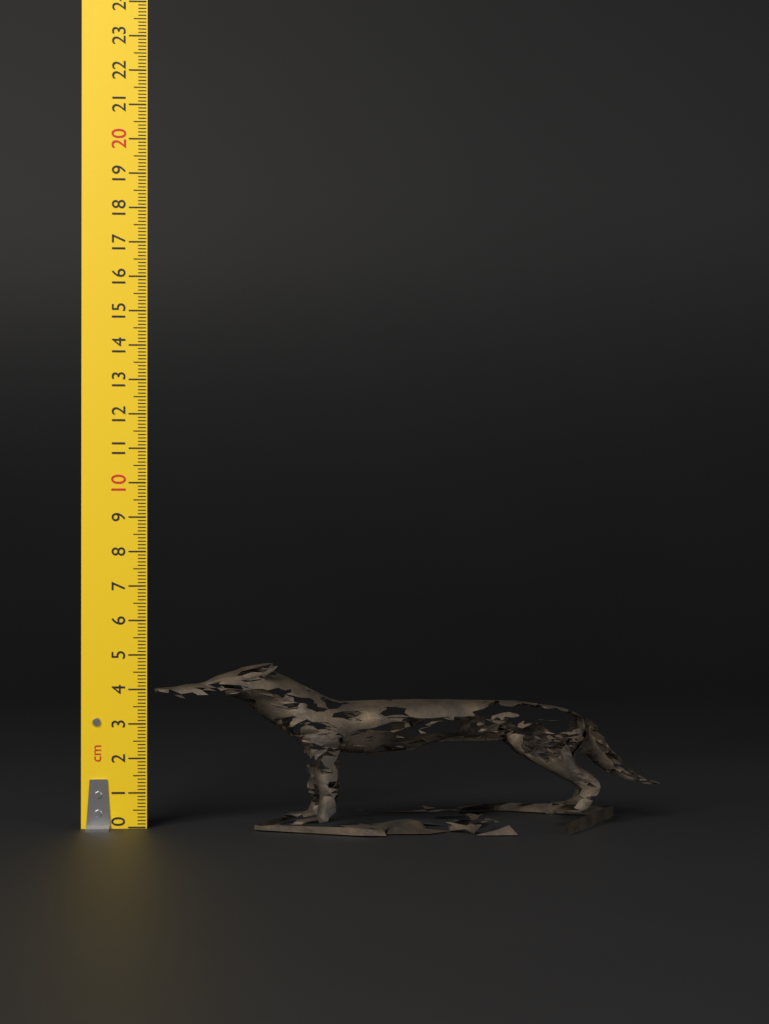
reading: 4.7 cm
